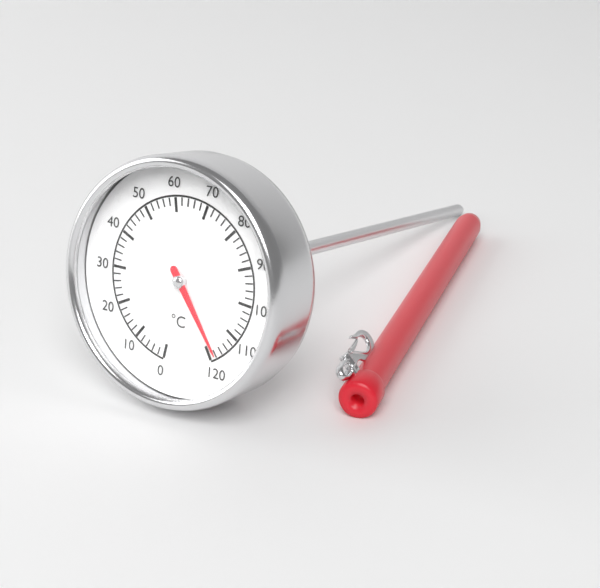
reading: 118 °C
